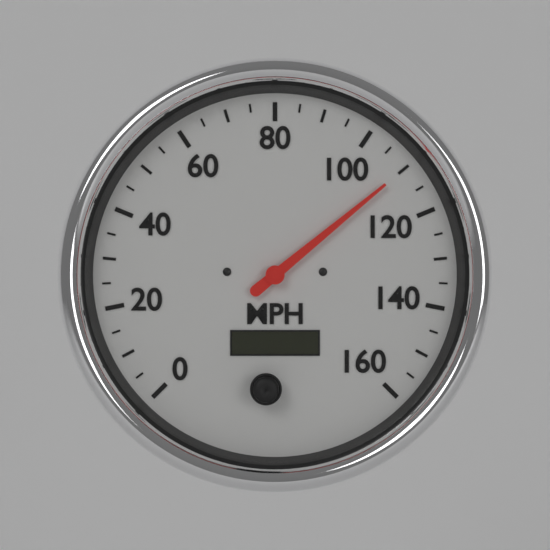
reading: 110 MPH
